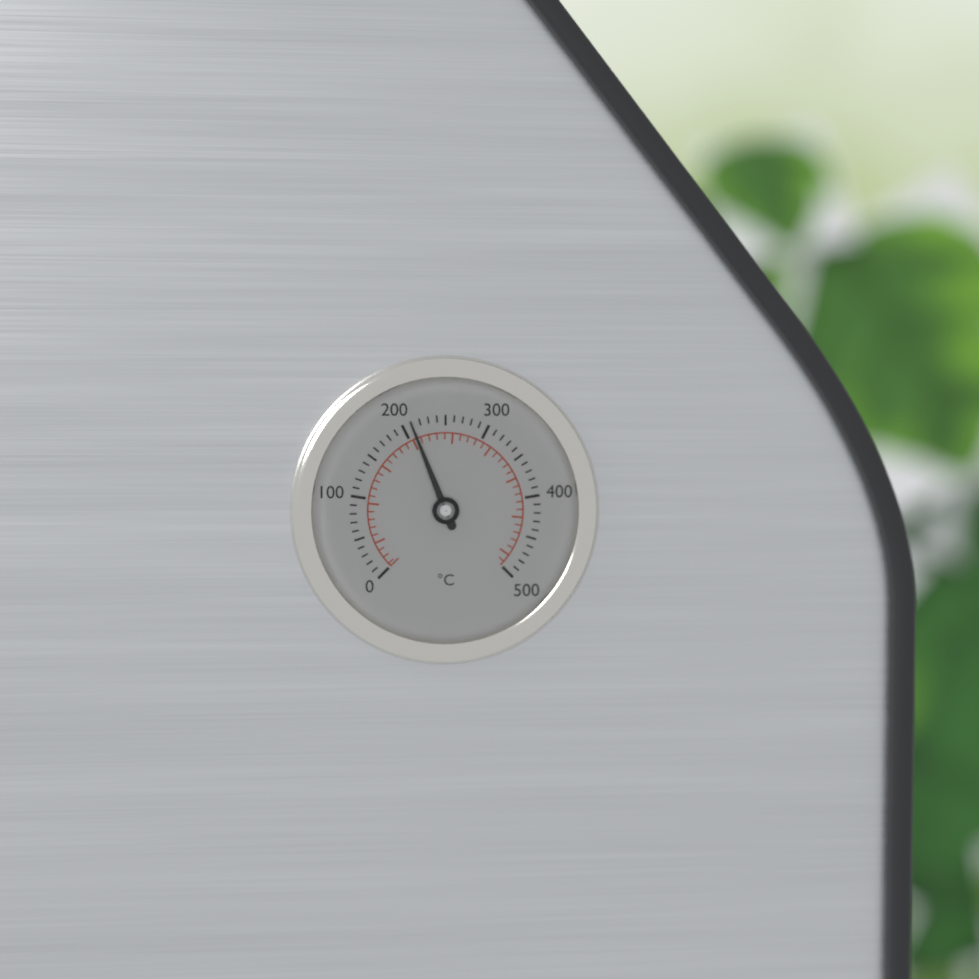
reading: 210 °C
